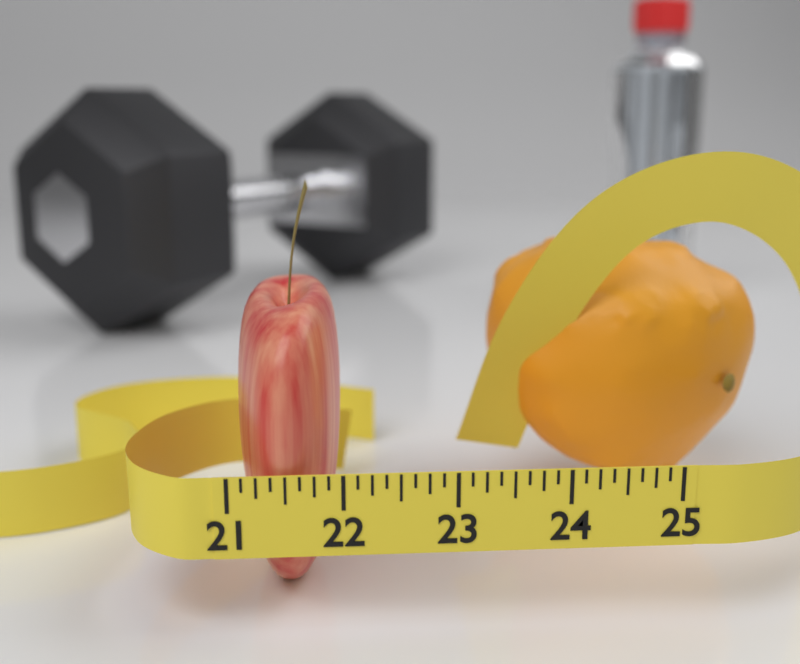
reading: 22.000 (no unit)
